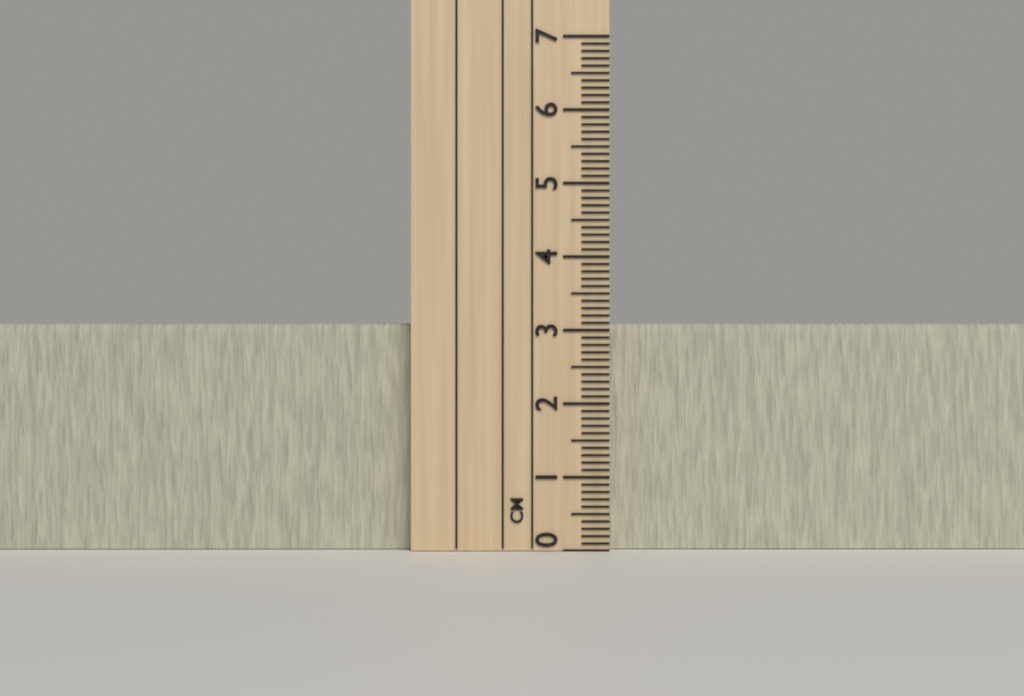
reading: 3.1 cm
